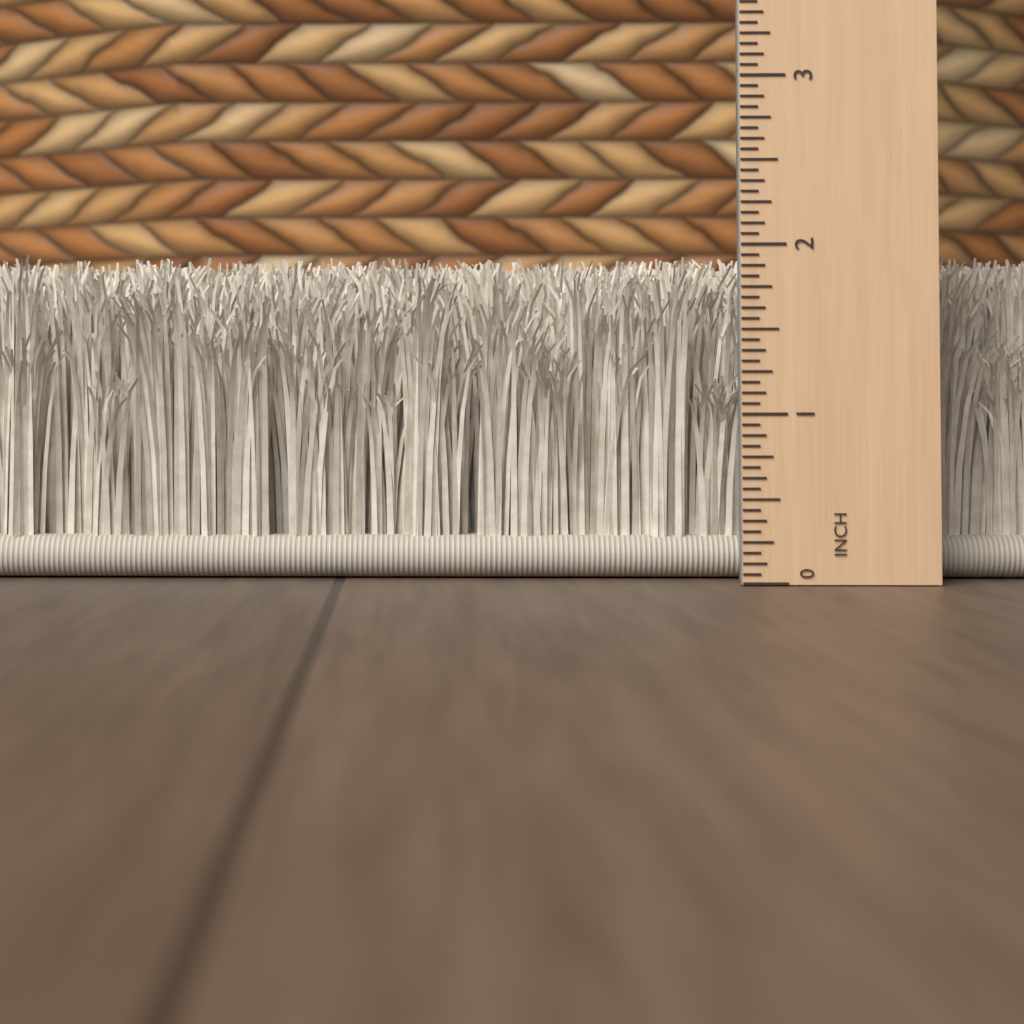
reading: 2.0000 in
